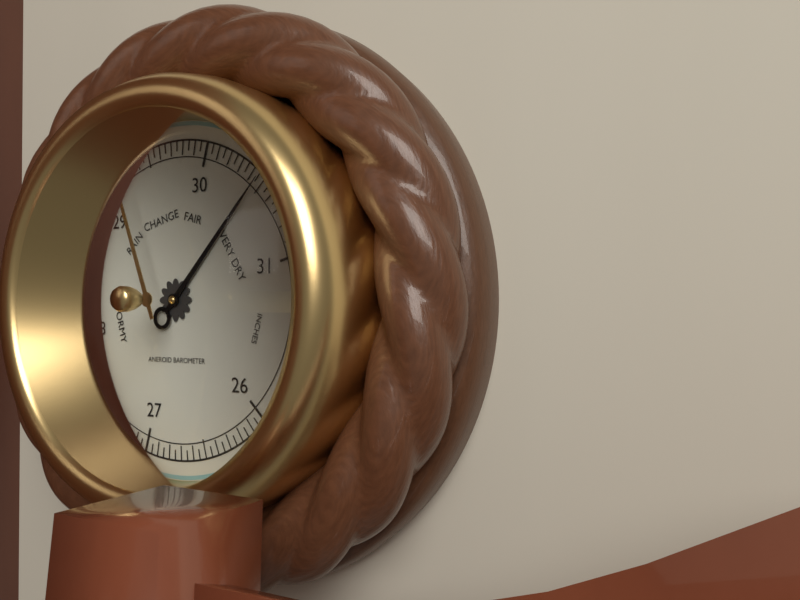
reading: 30.45 inHg
